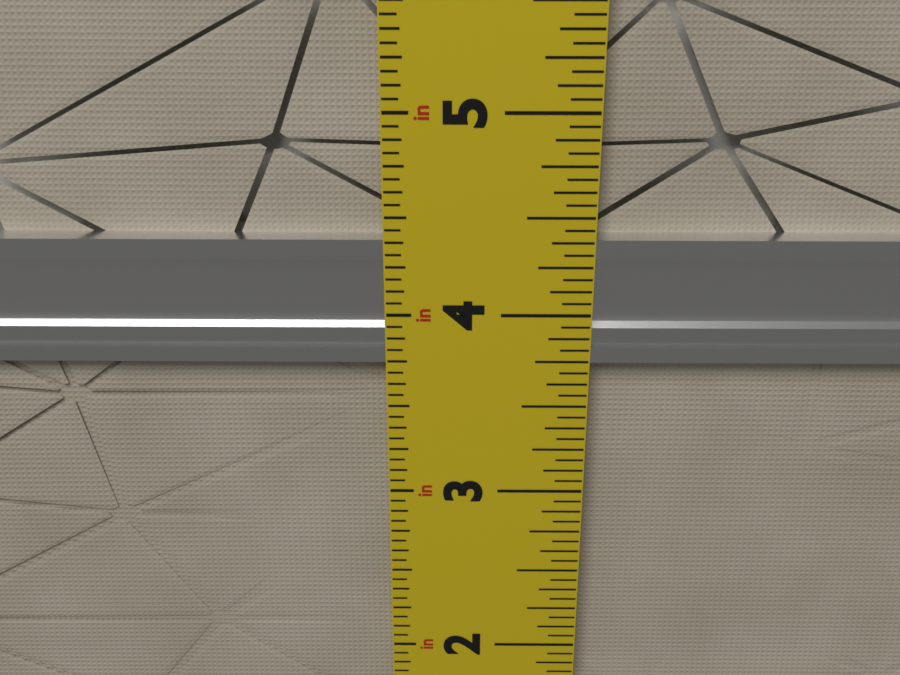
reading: 4.3750 in
